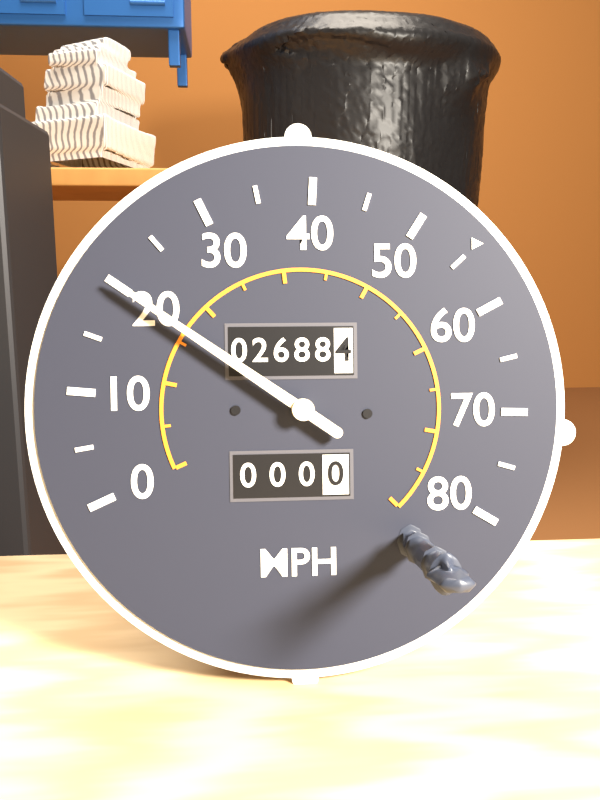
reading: 20 MPH
